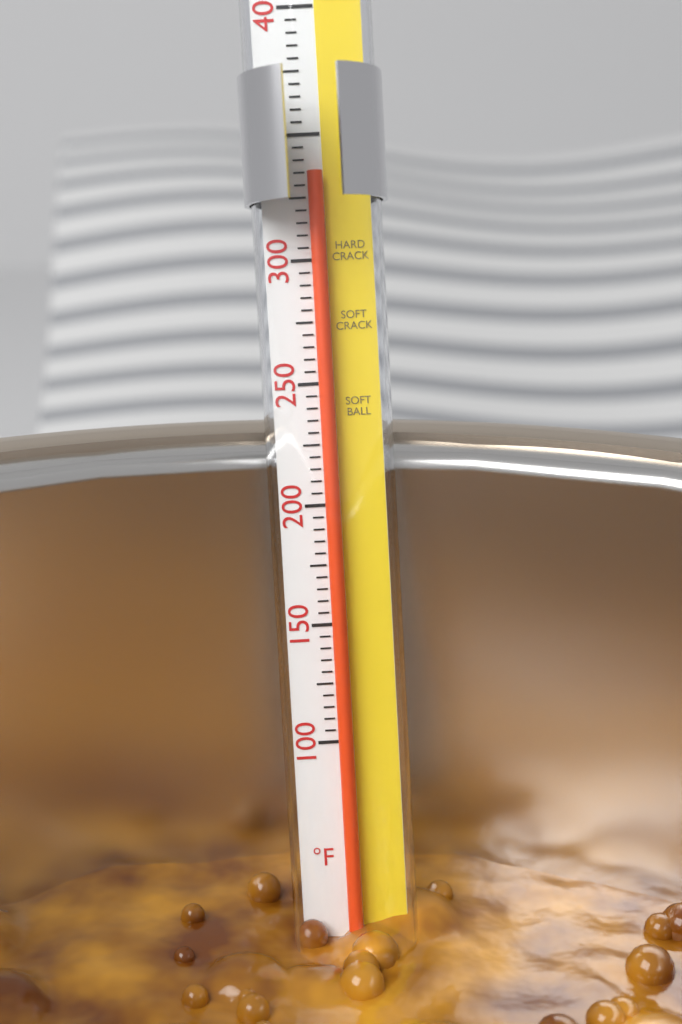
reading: 335 °F
